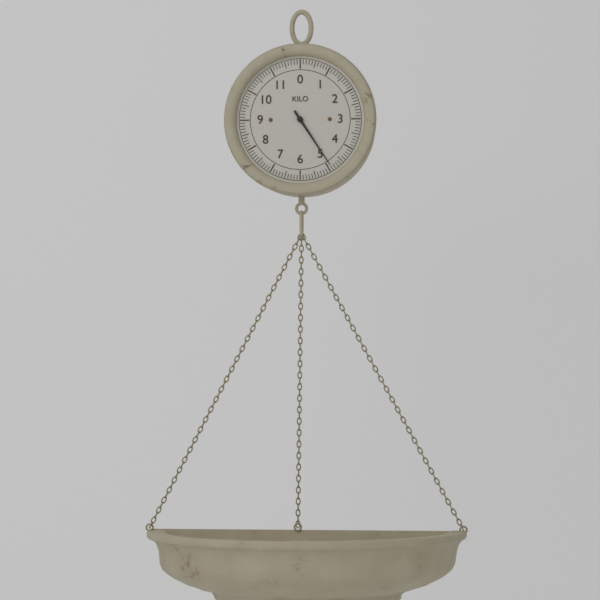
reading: 4.9 kg
